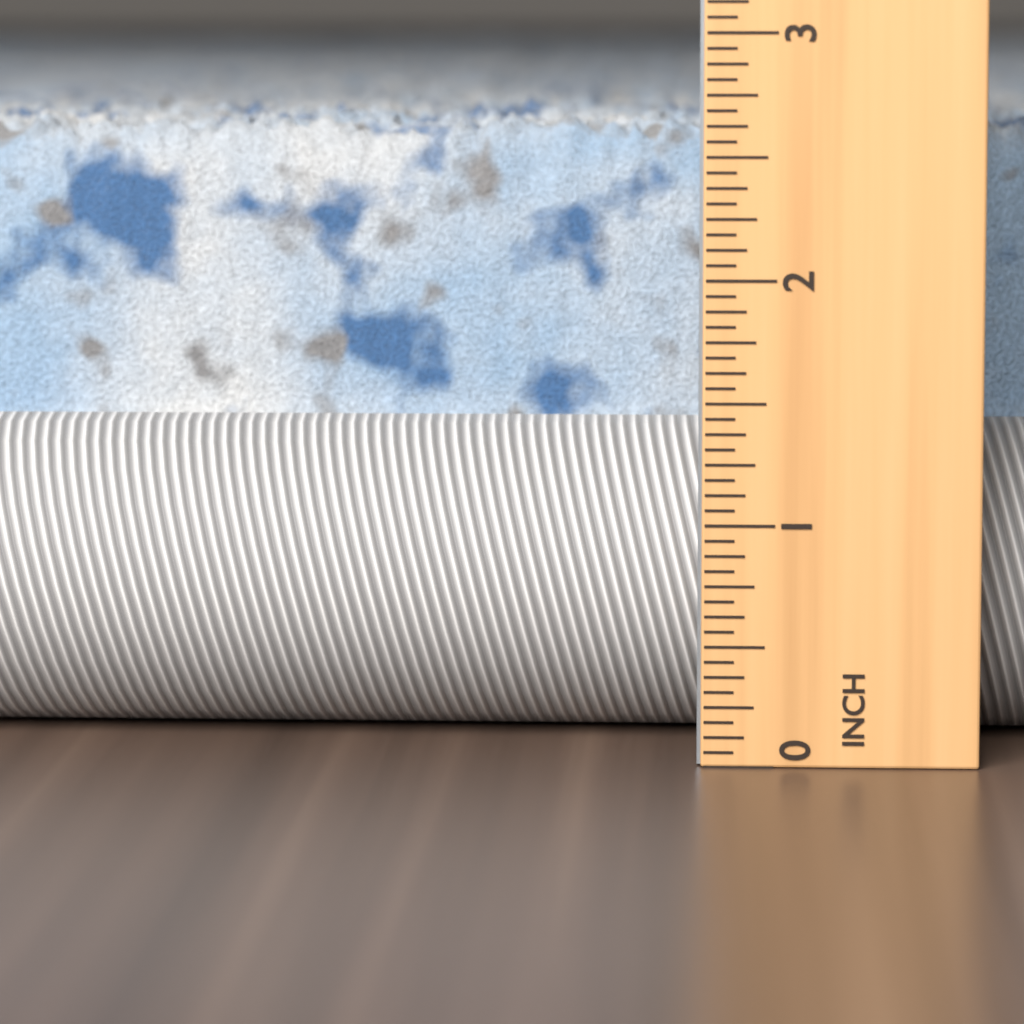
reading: 2.6875 in
